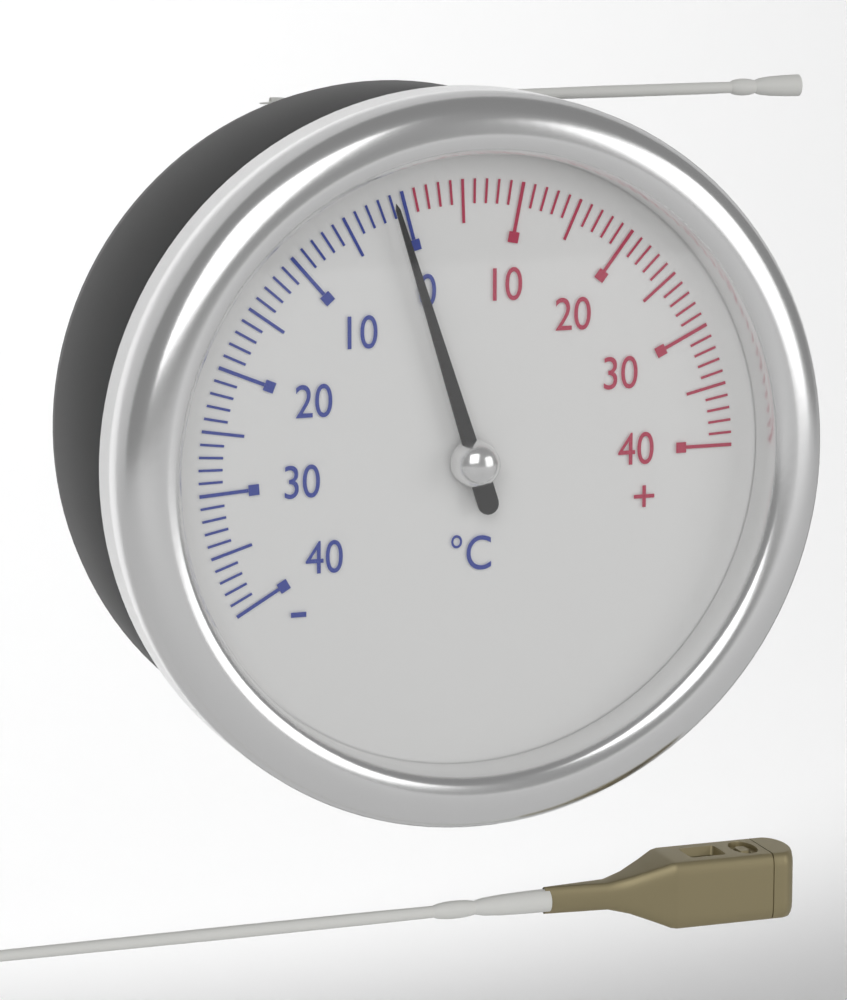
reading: -1 °C
